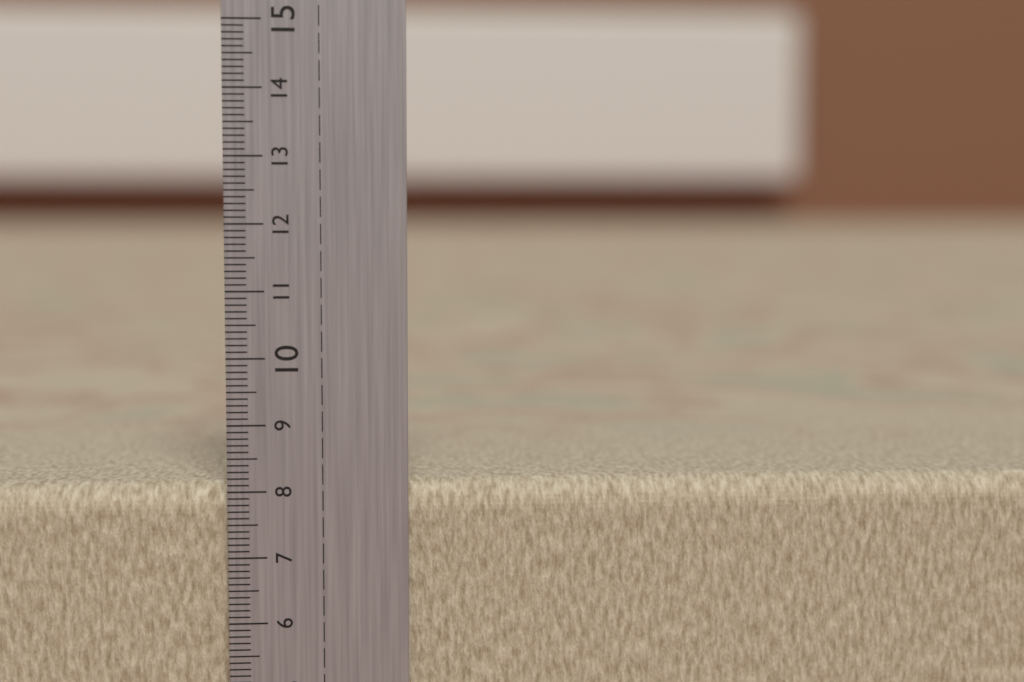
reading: 8.1 cm
